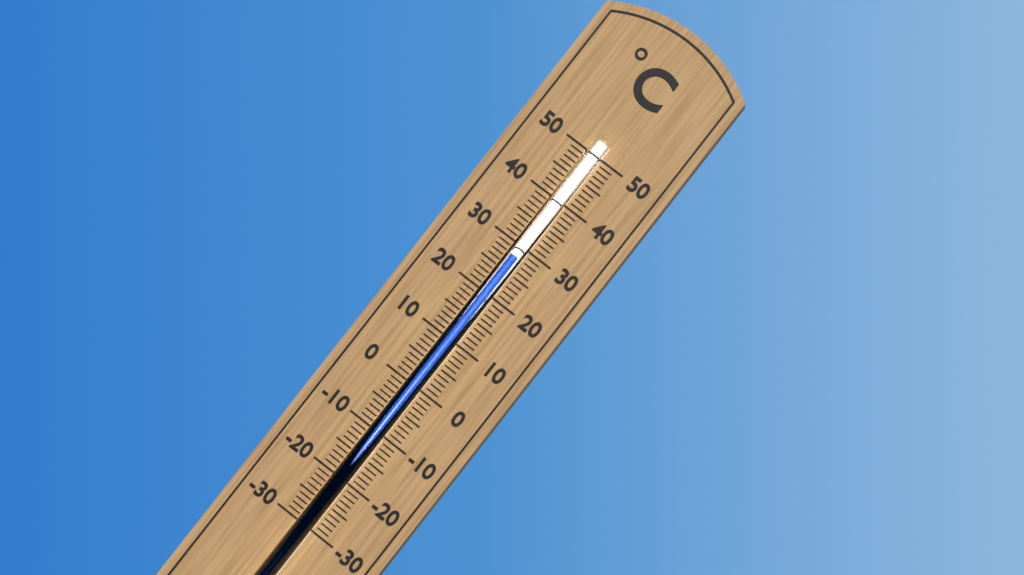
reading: 28 °C
